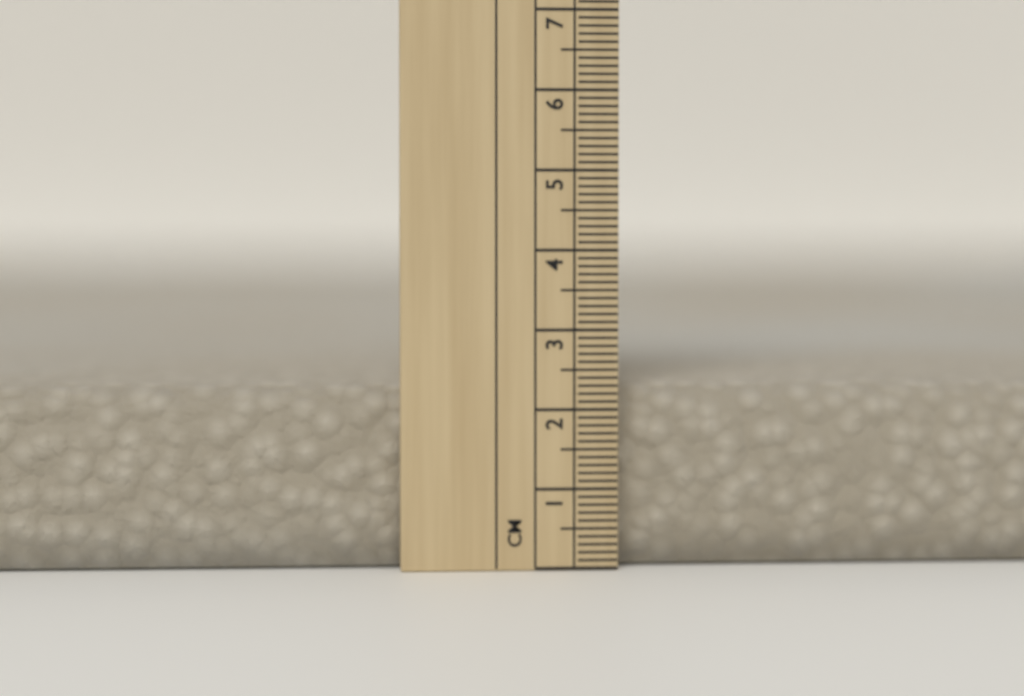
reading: 2.3 cm
